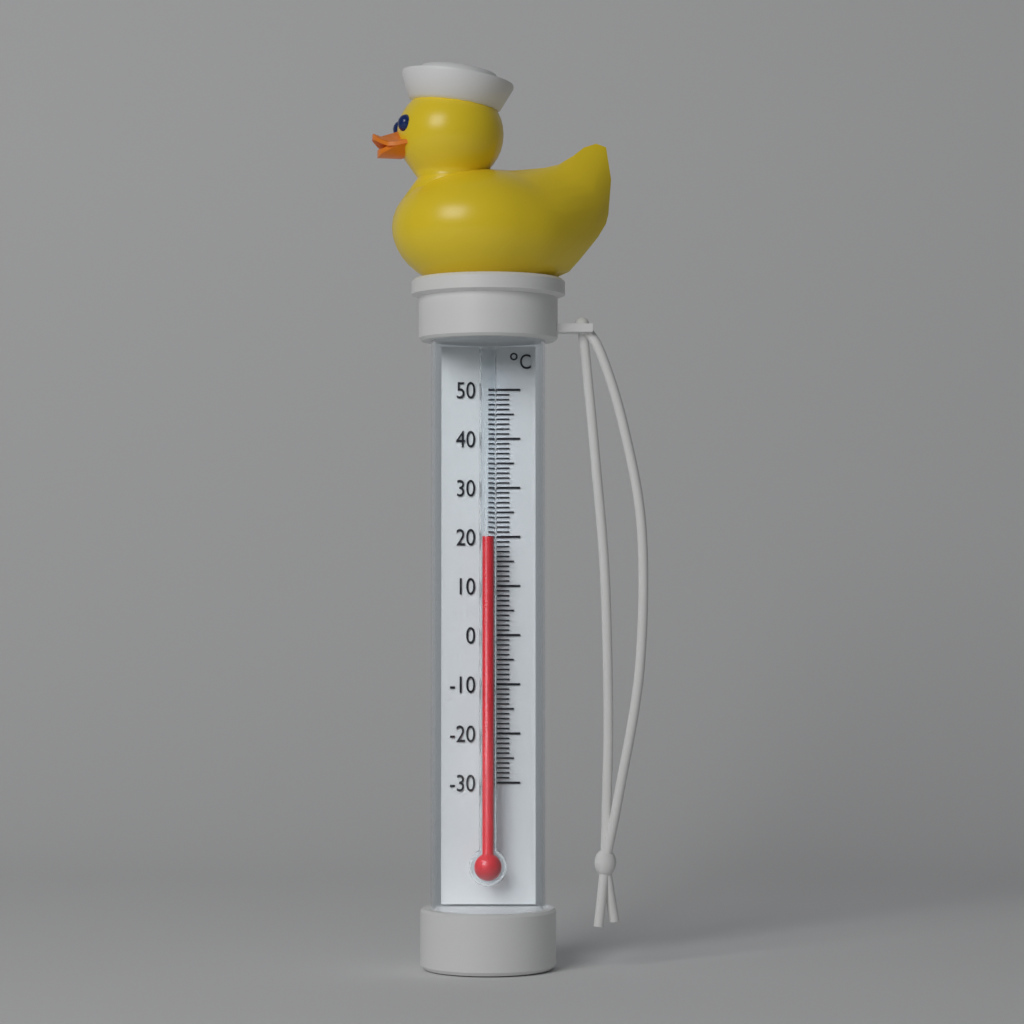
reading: 20 °C
